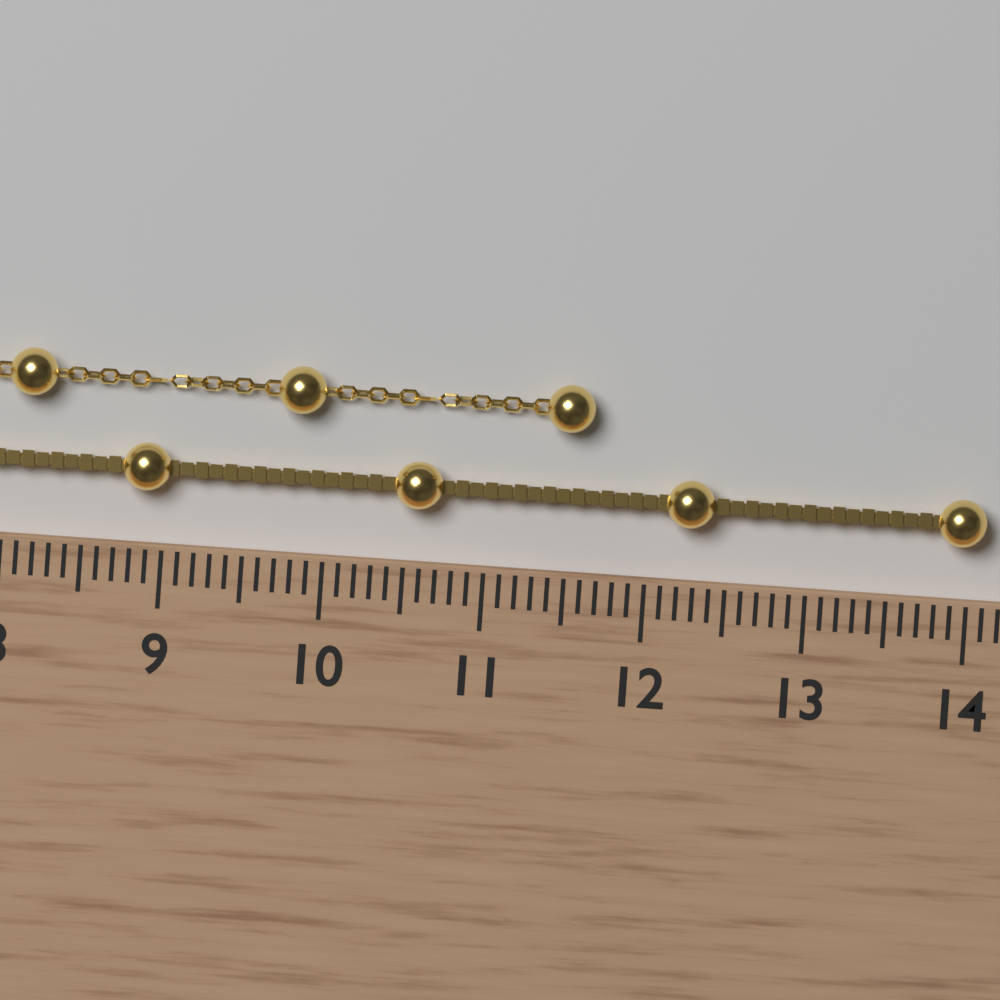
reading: 14.1 cm
